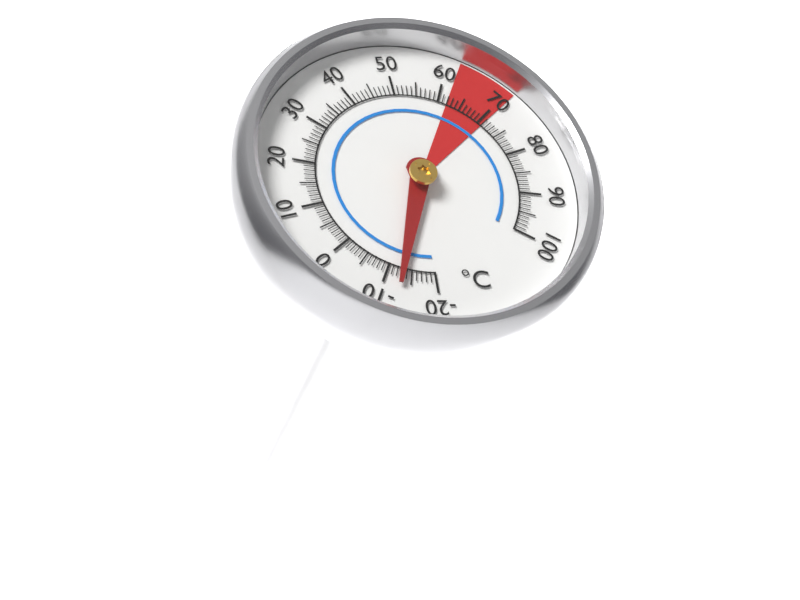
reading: -13 °C
